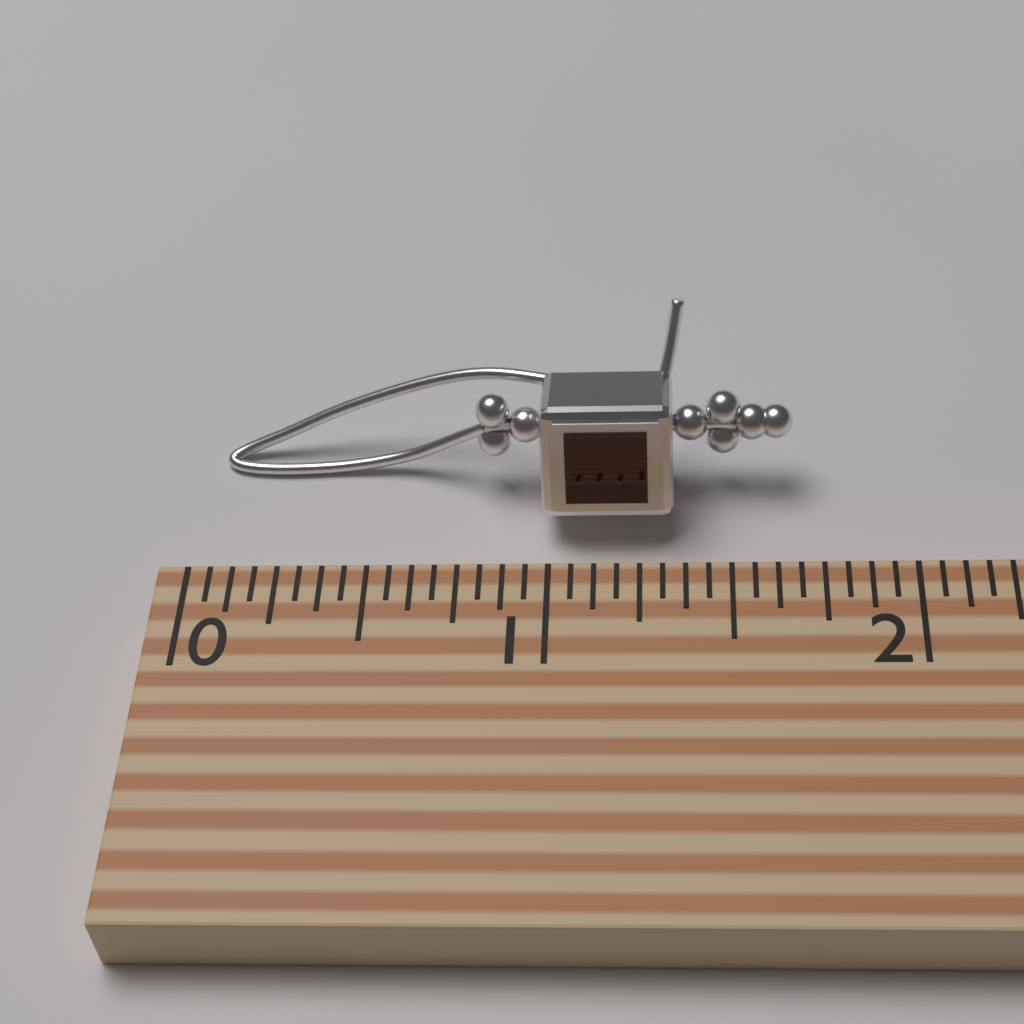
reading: 1.6875 (no unit)
